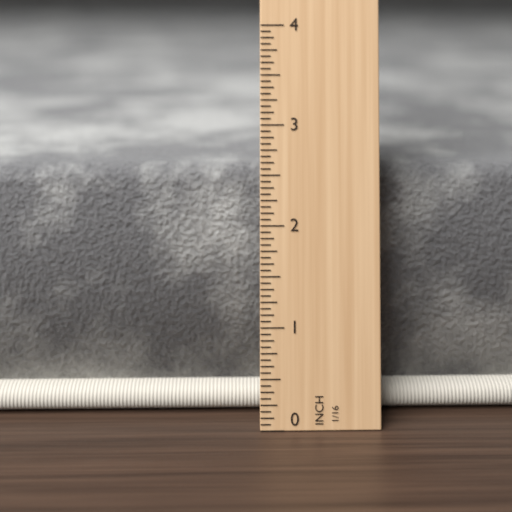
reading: 2.5000 in
